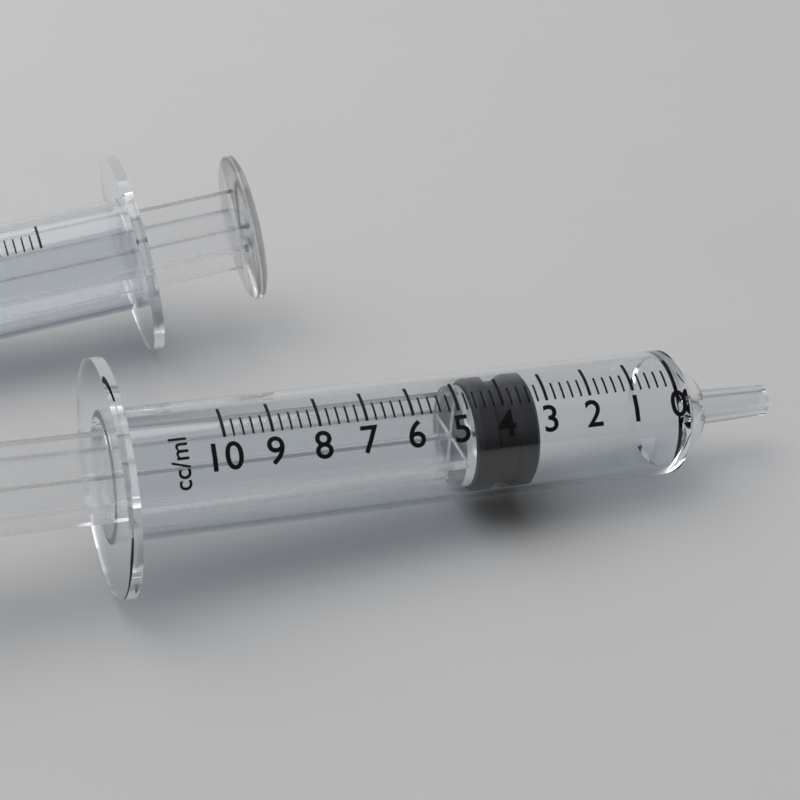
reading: 3.2 ml
